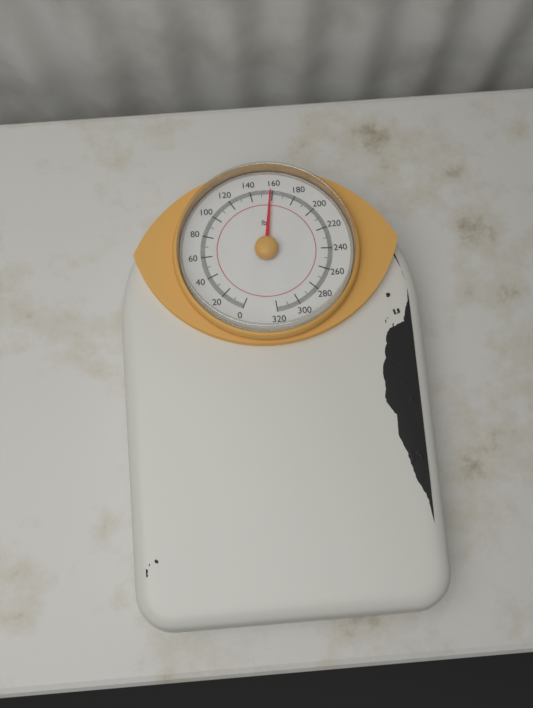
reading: 158 lb
